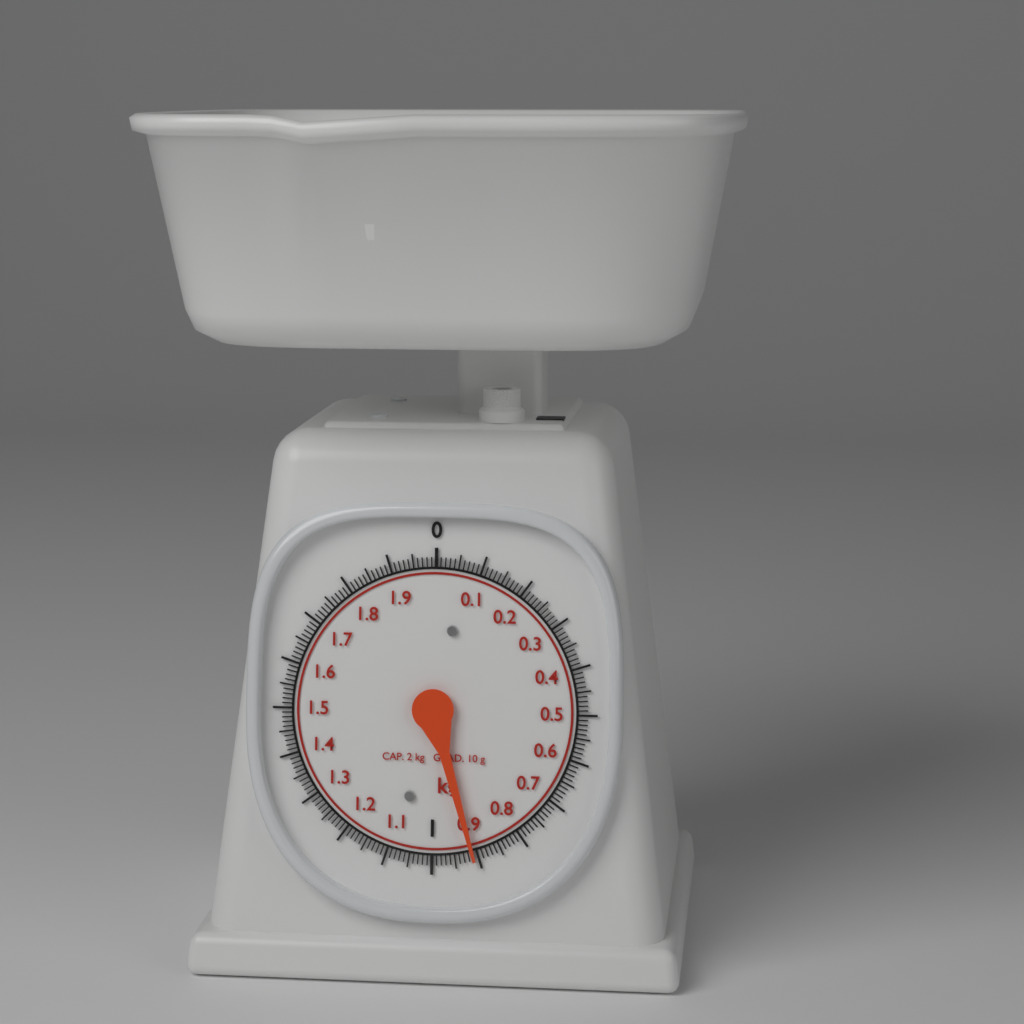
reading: 0.91 kg
